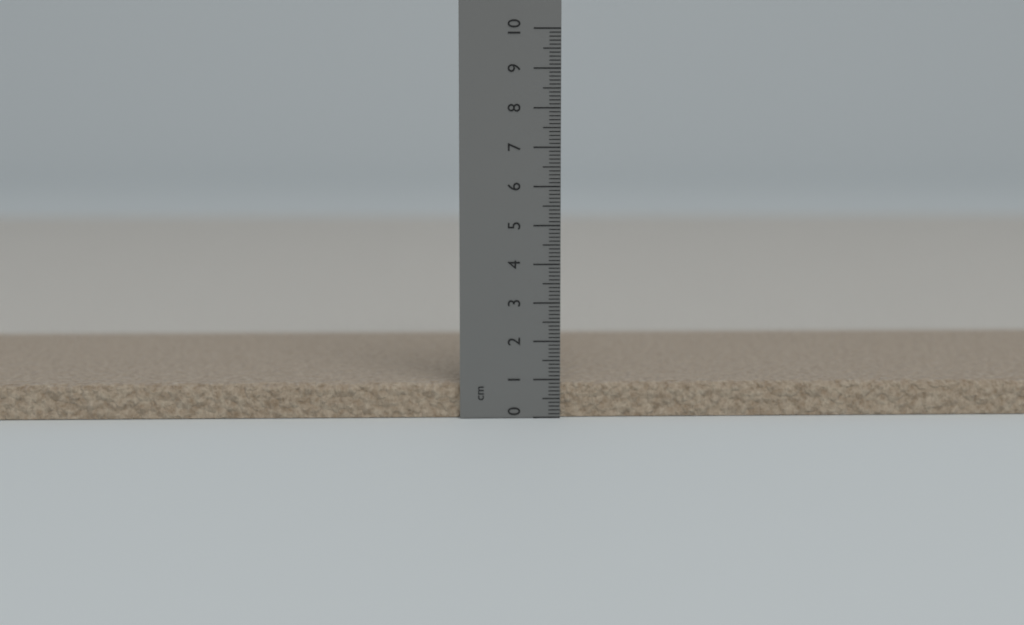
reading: 0.9 cm
